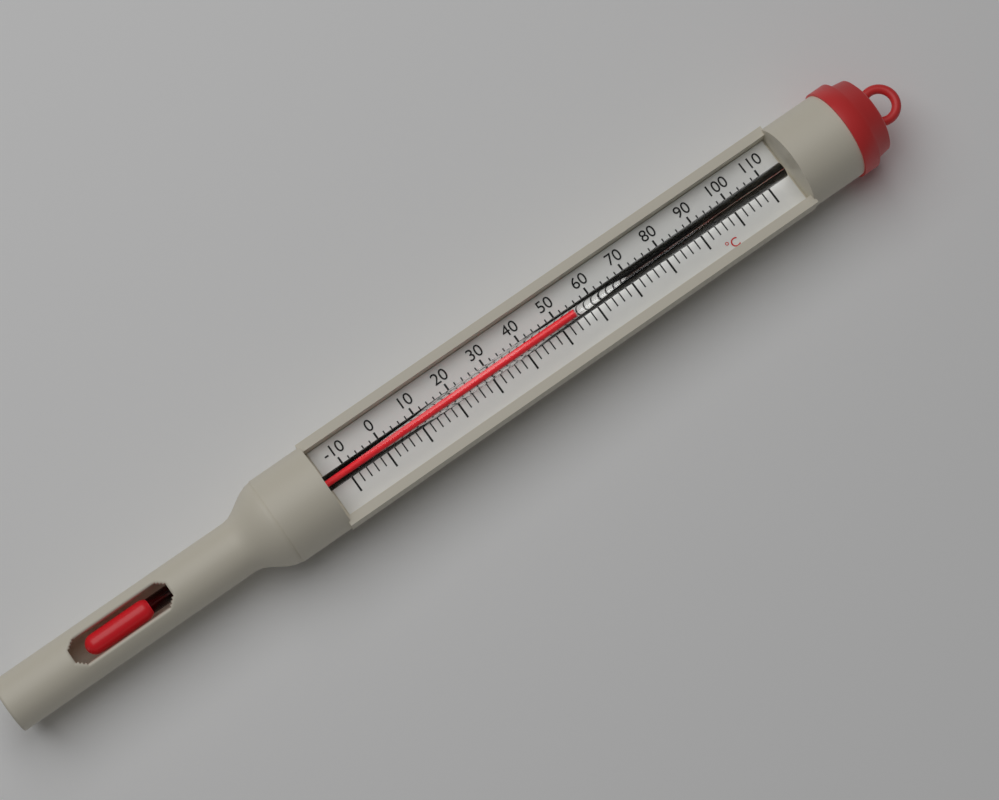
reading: 54 °C
